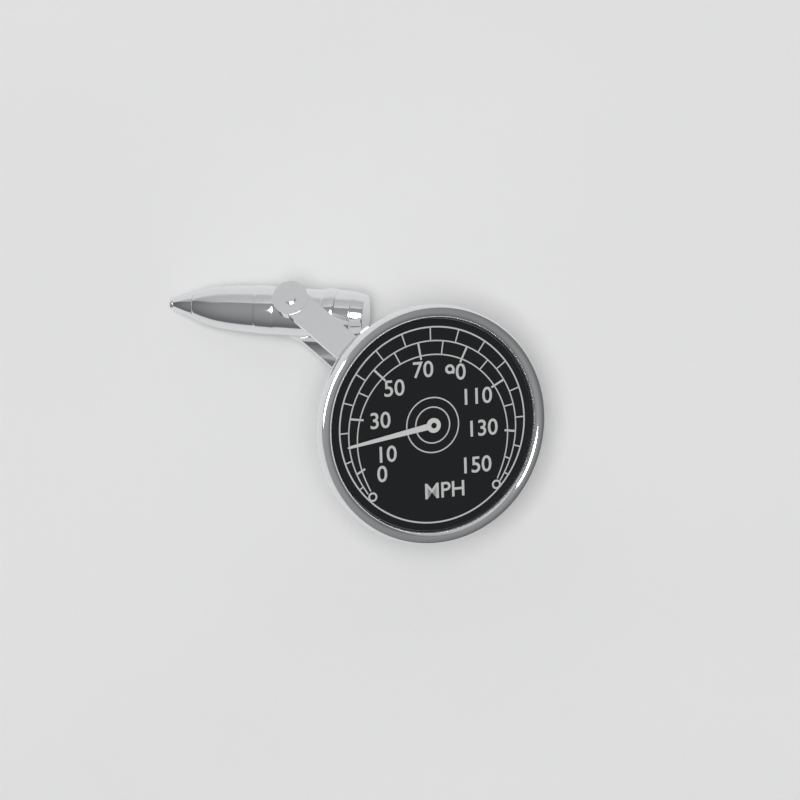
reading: 20 MPH
